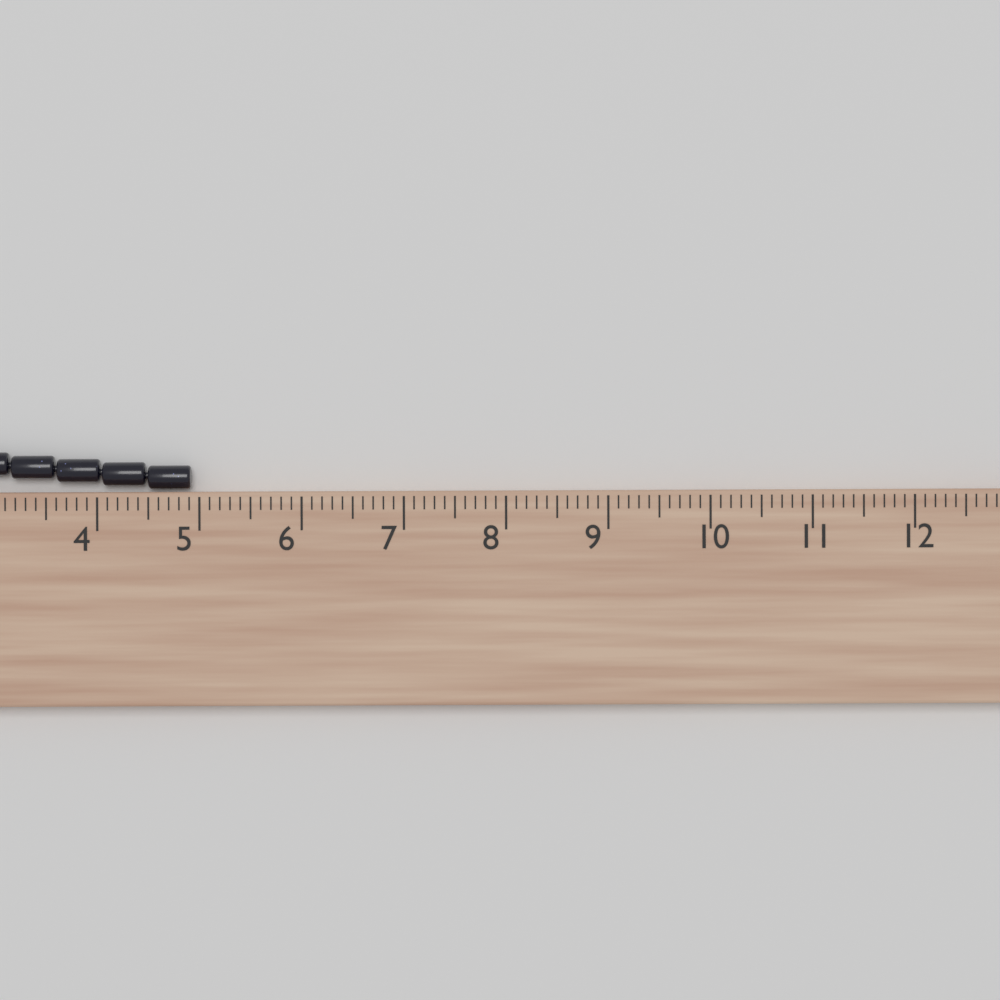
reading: 4.9 cm
